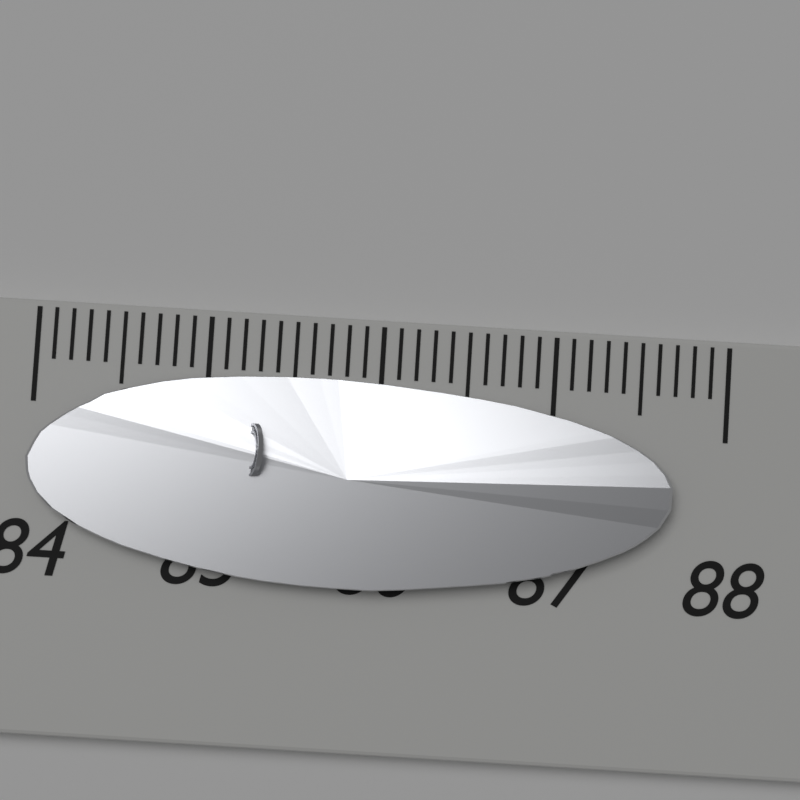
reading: 87.7 (no unit)
